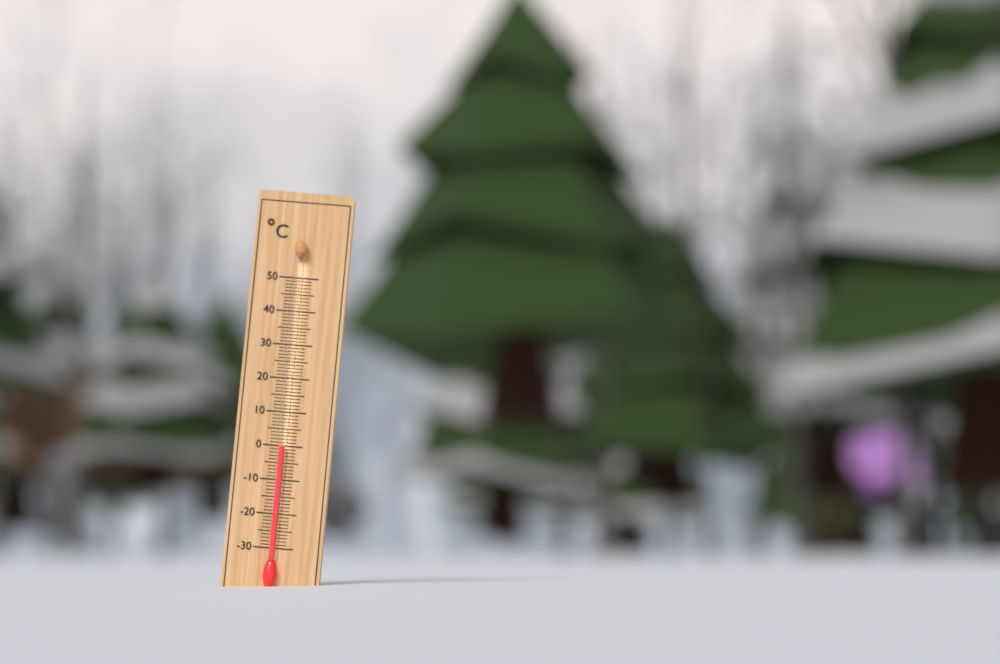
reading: 0 °C
